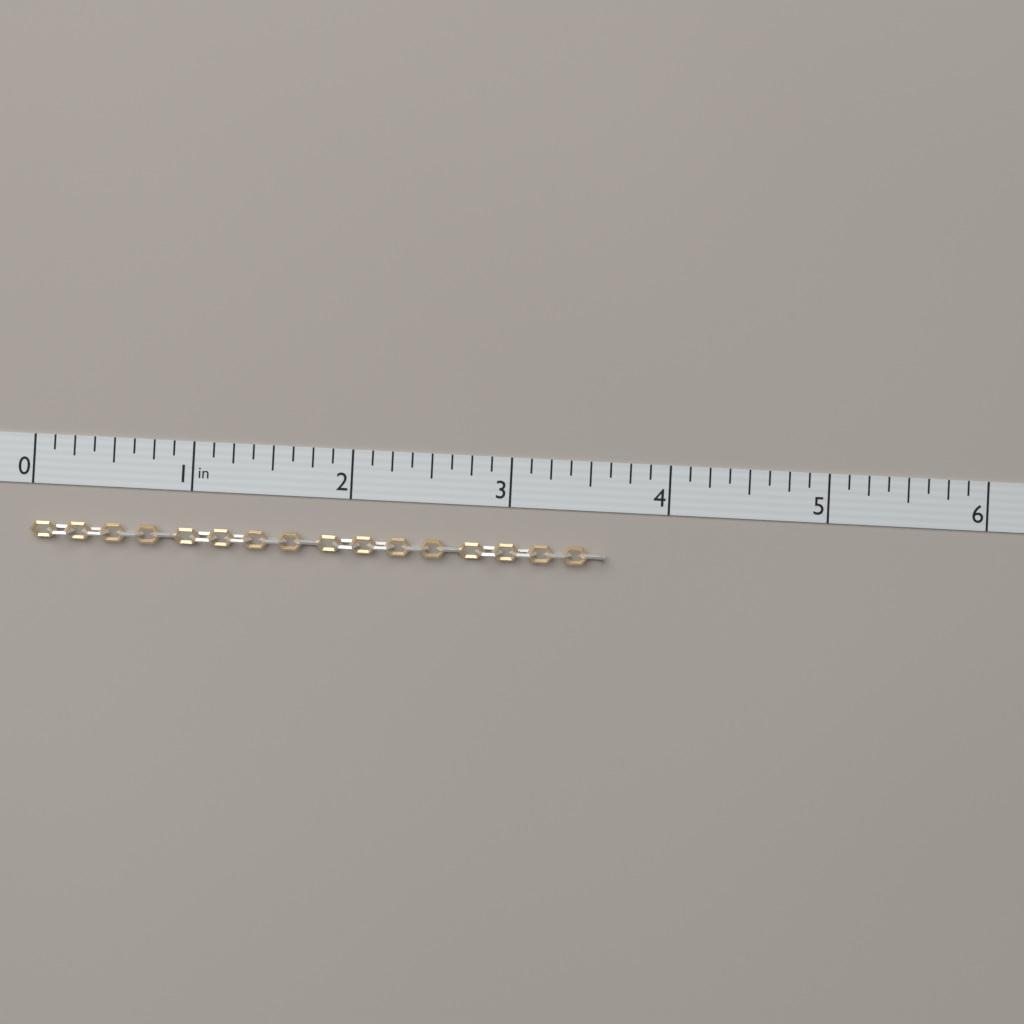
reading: 3.625 in
